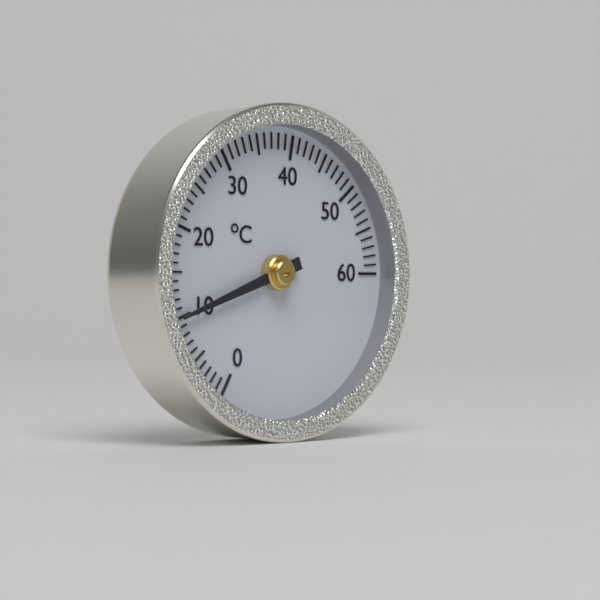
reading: 10 °C
